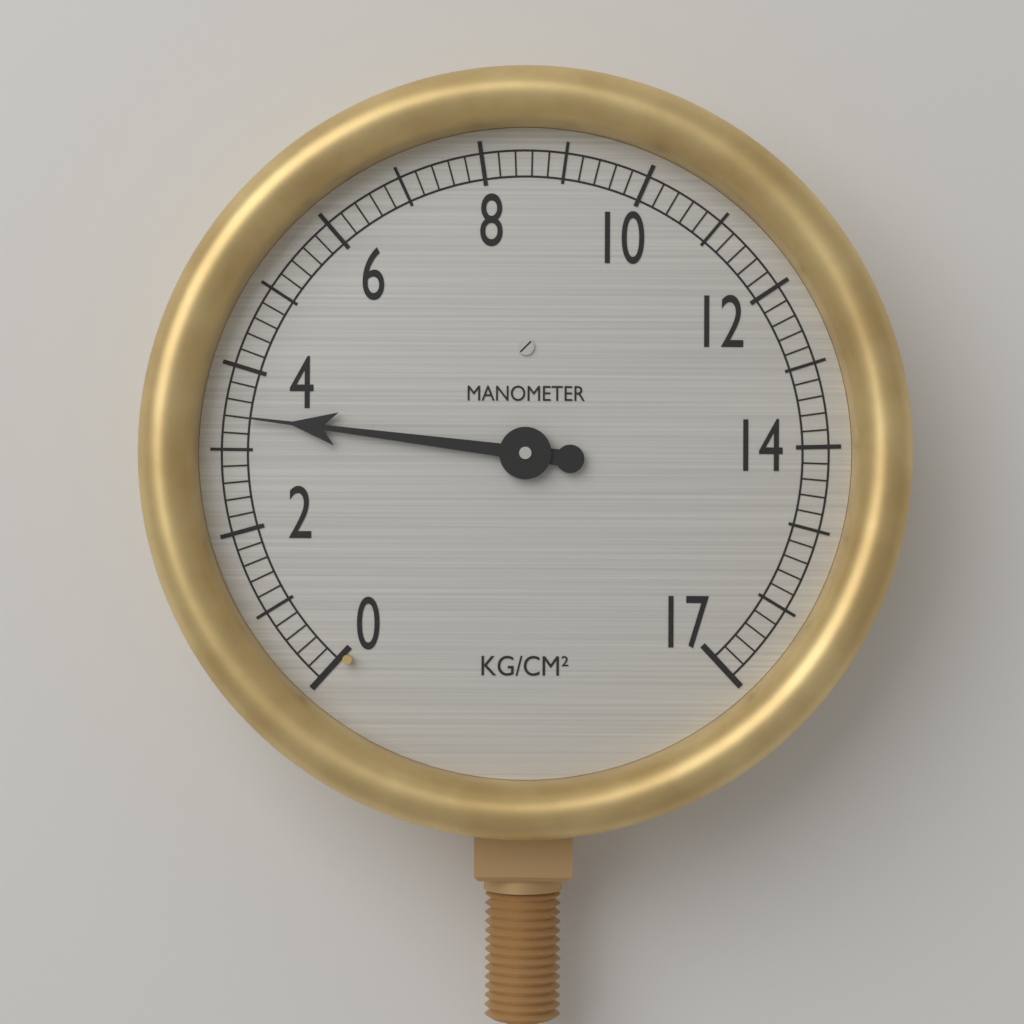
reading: 3.4 kg/cm²
